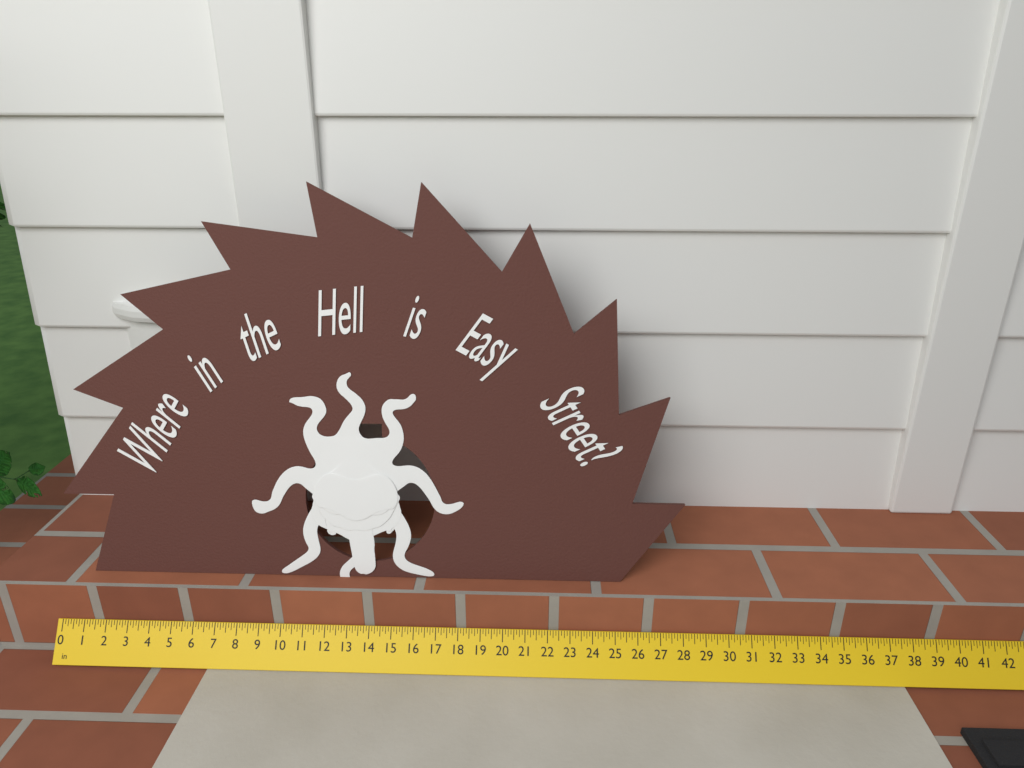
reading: 28.000 in
